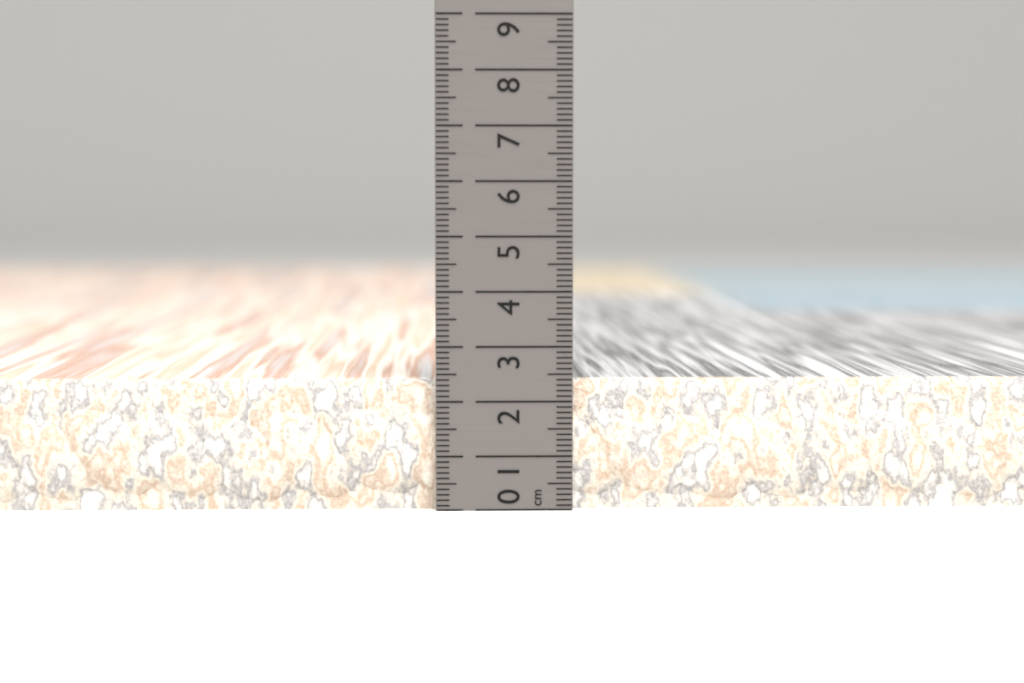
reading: 2.4 cm
